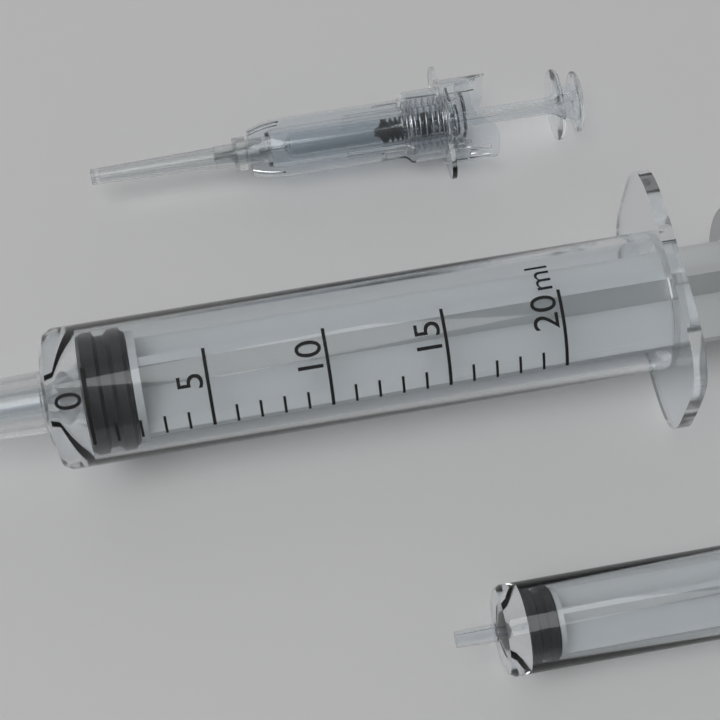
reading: 0 ml
